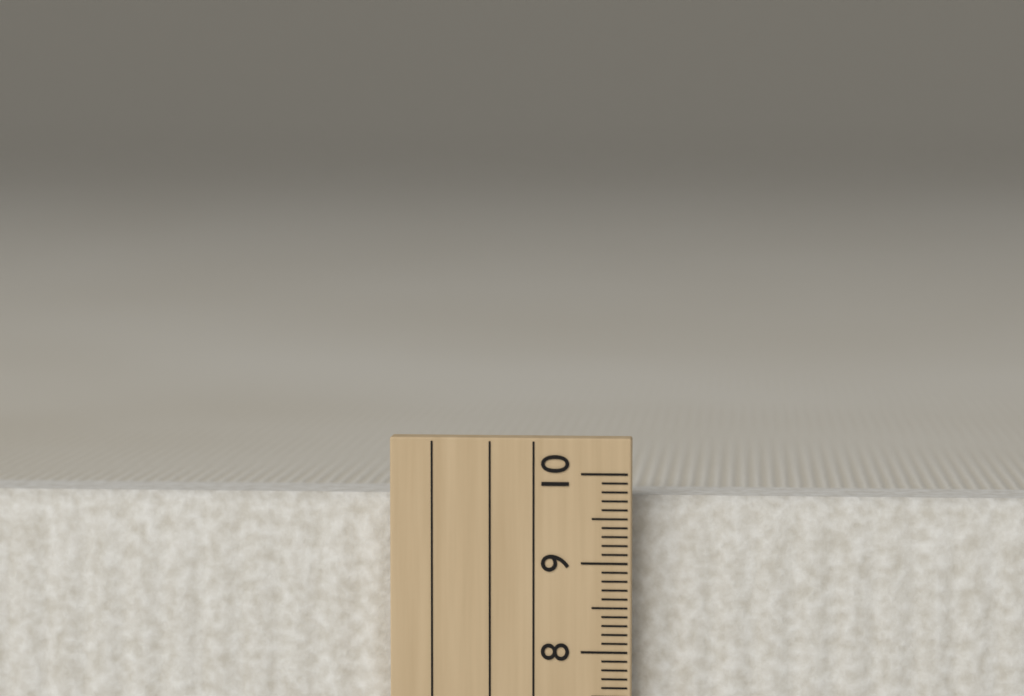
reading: 9.7 cm
